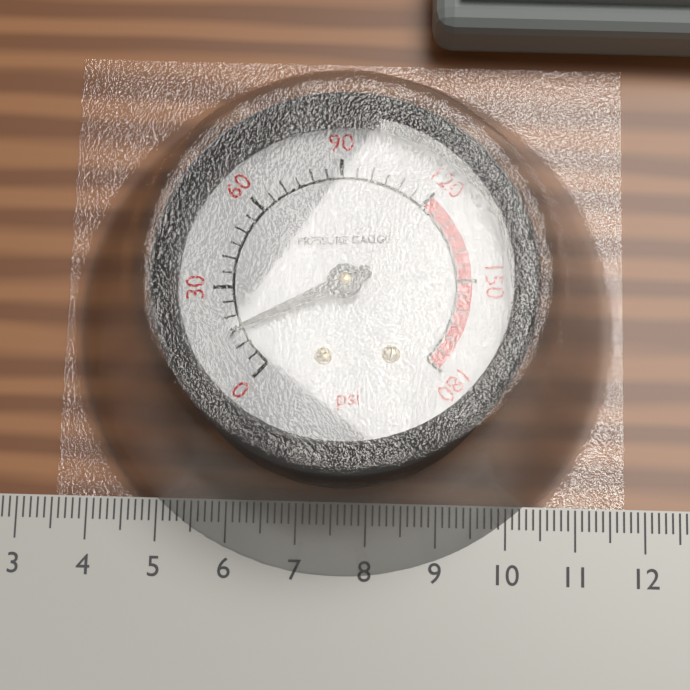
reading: 15 psi
